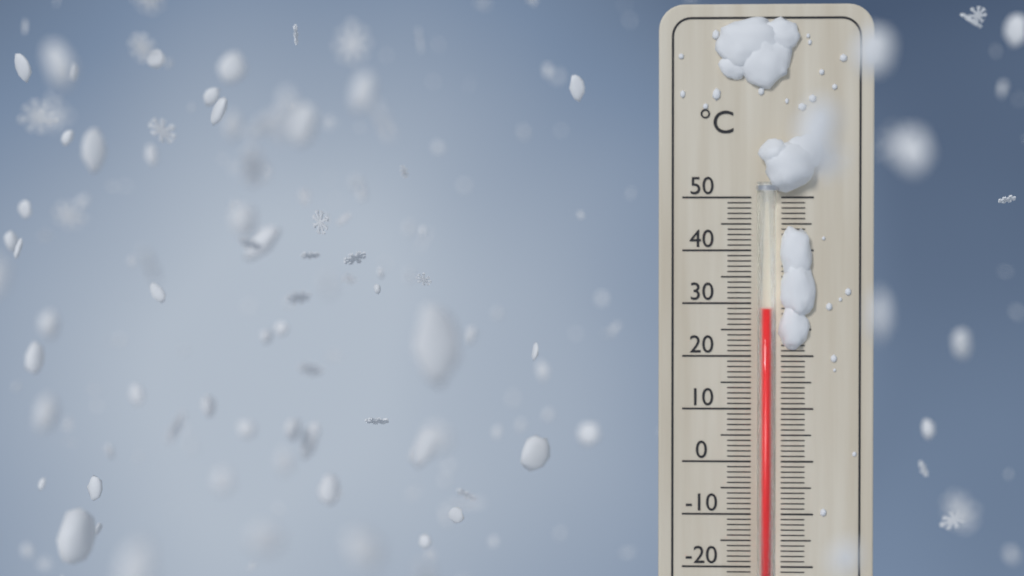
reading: 29 °C
